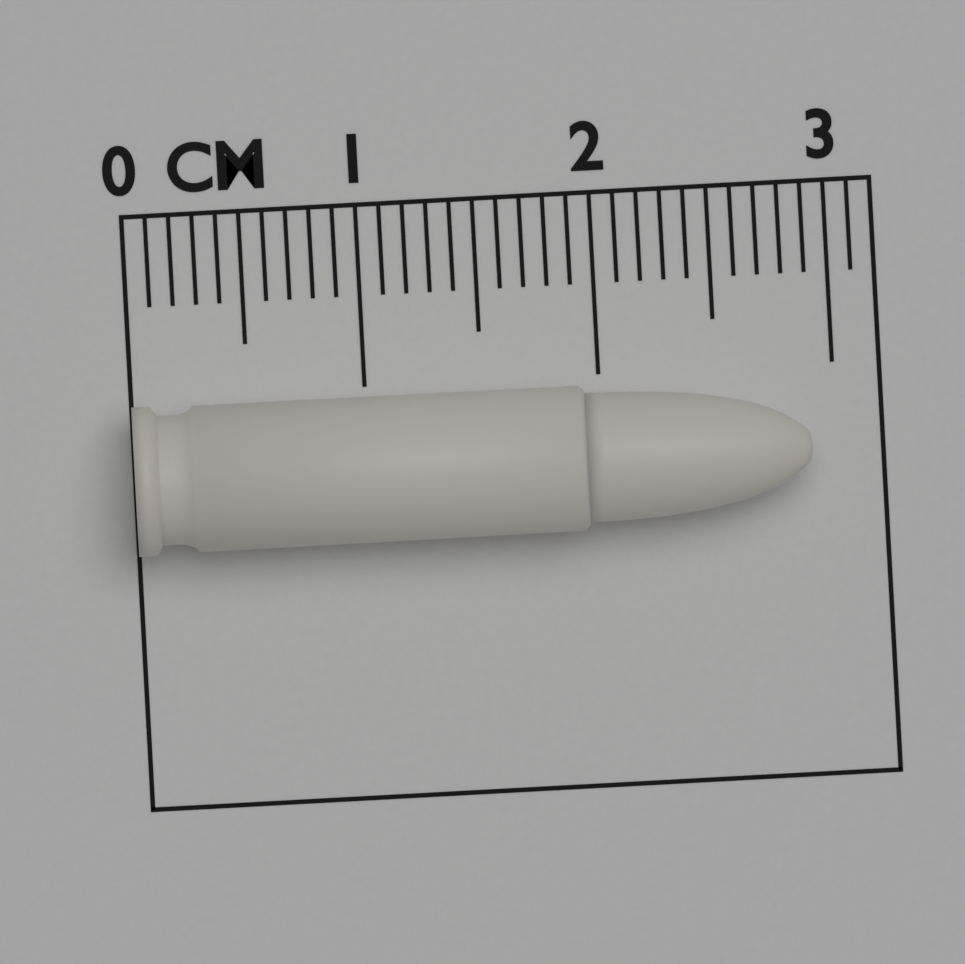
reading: 2.9 cm
